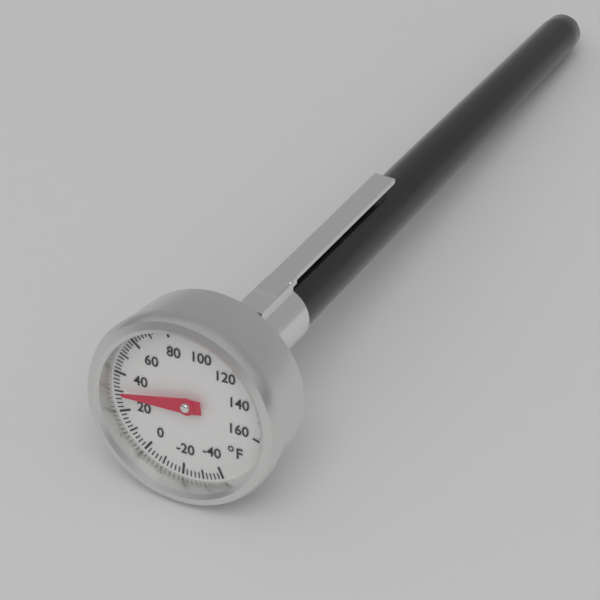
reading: 30 °F
